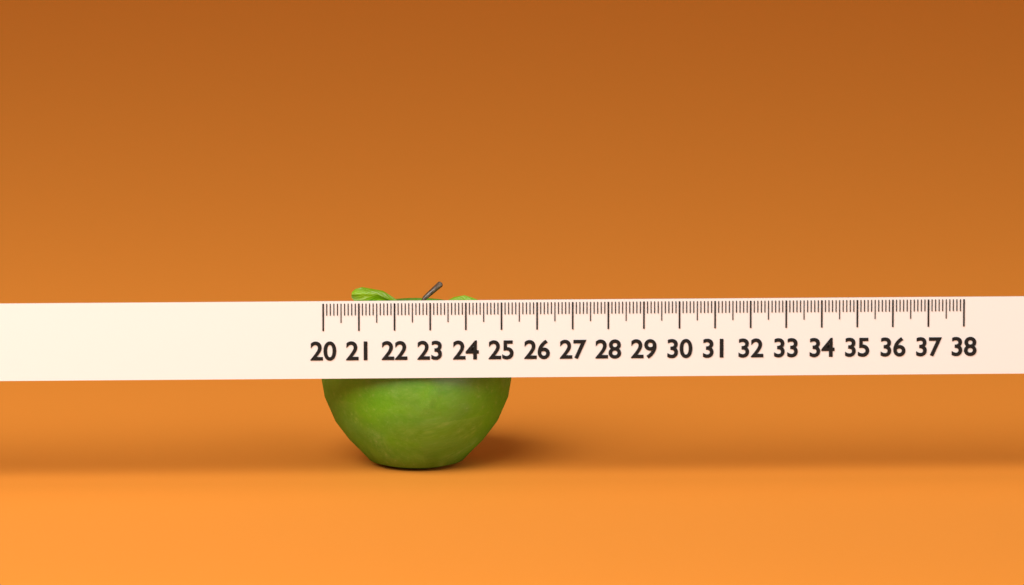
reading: 25.4 (no unit)
